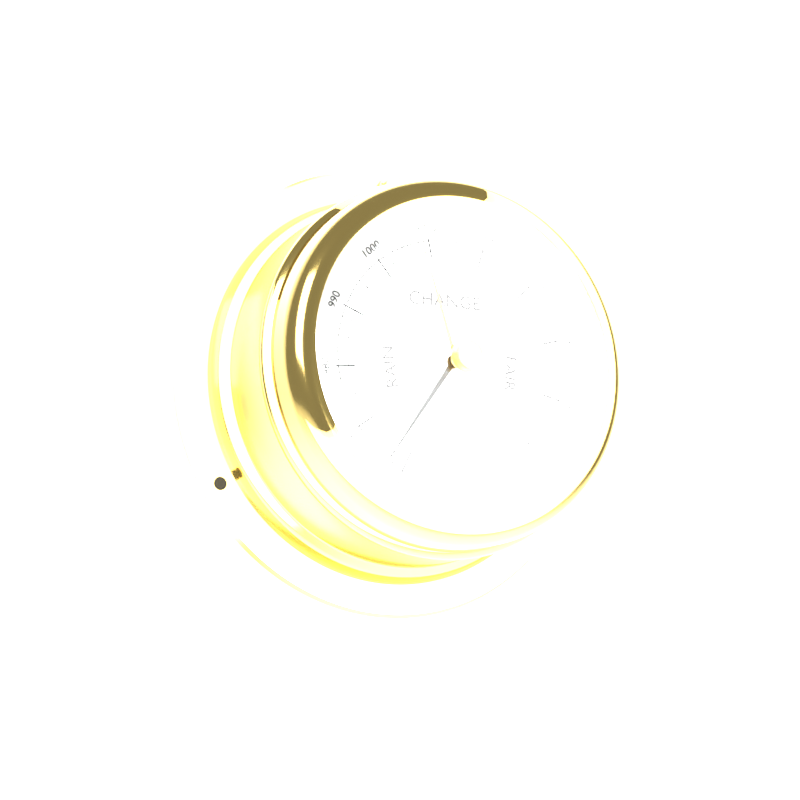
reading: 963 mbar
